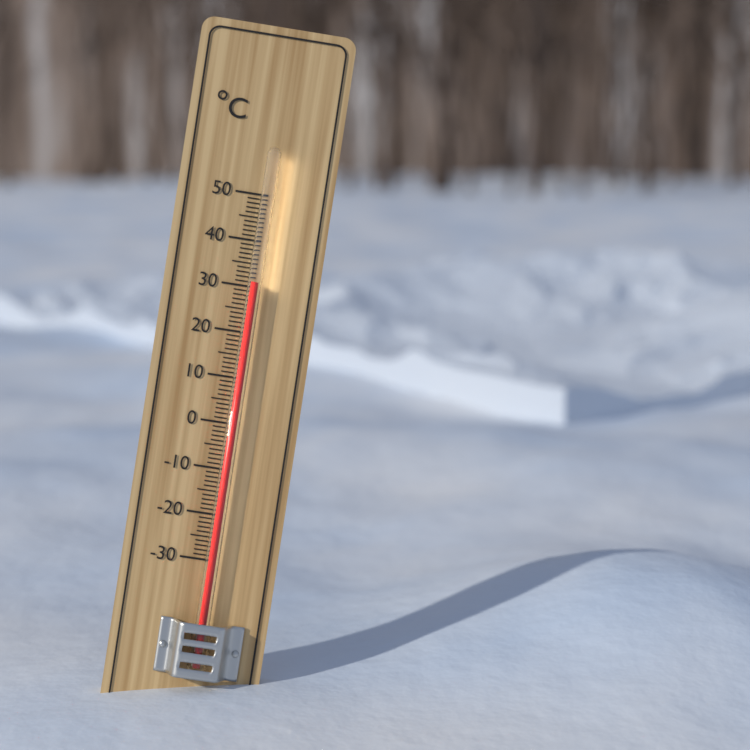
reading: 31 °C
